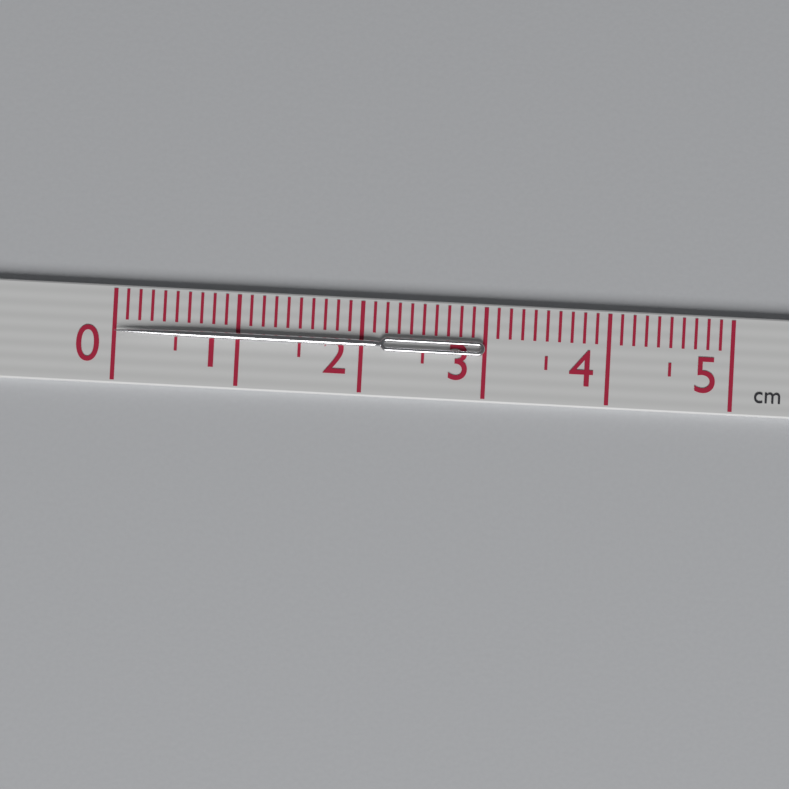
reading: 3.0 cm
